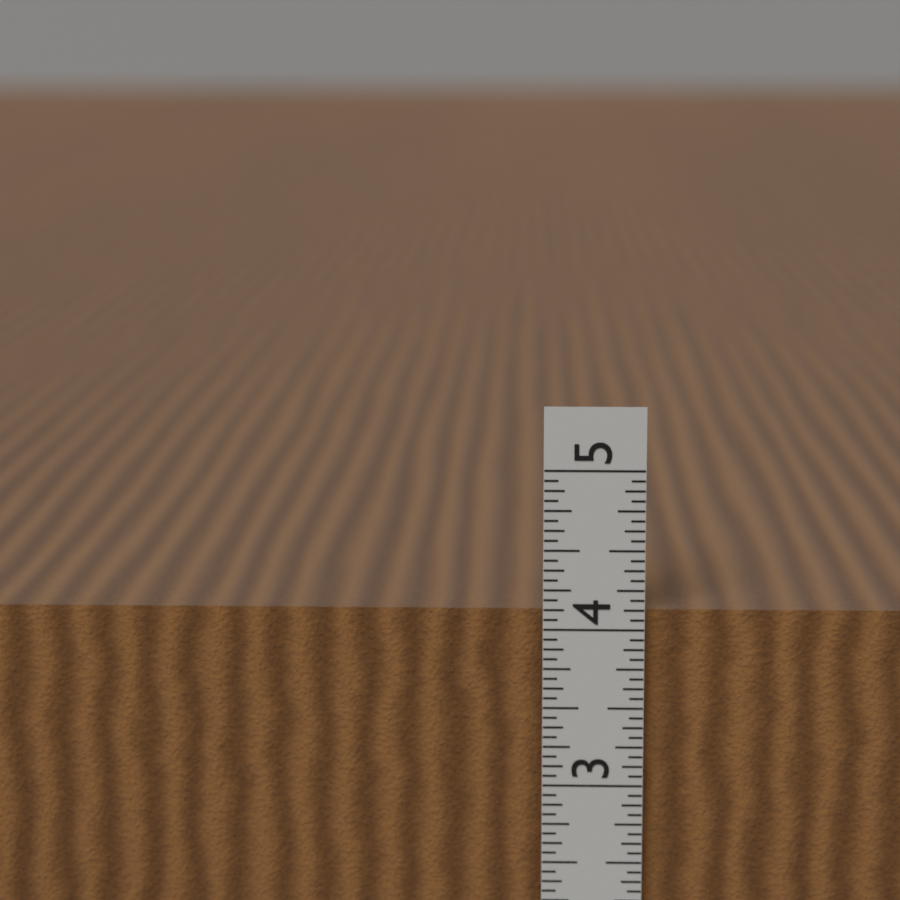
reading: 4.1875 in
